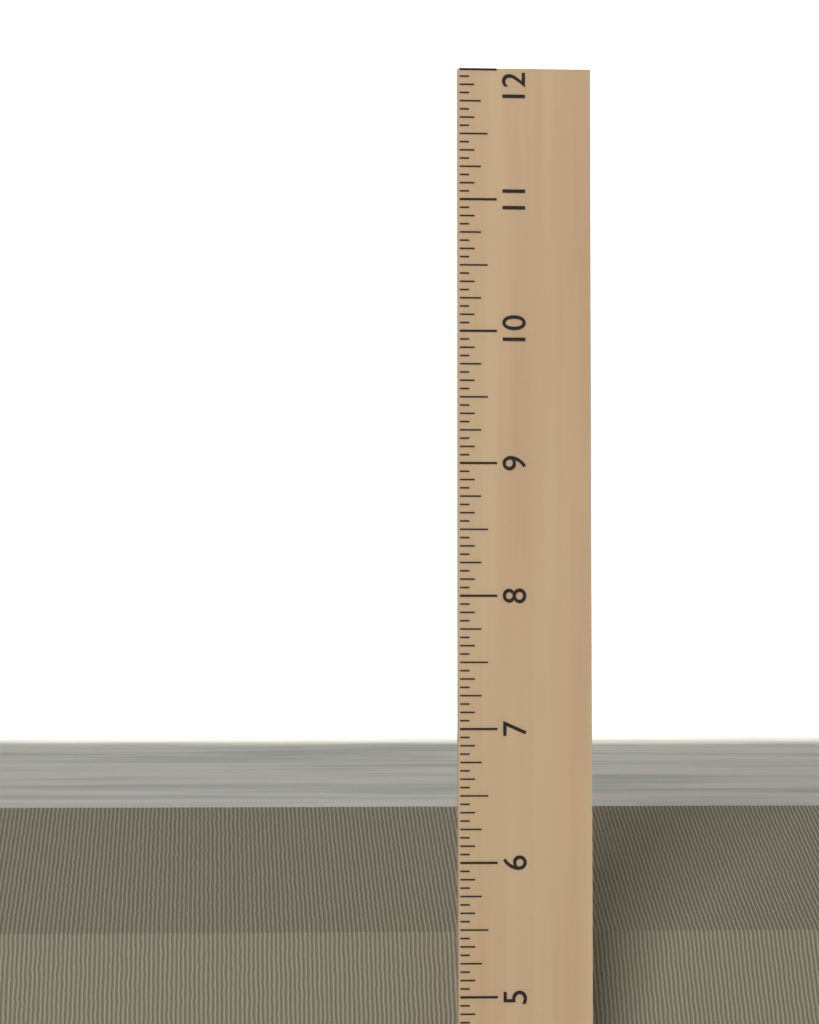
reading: 6.2500 inch
